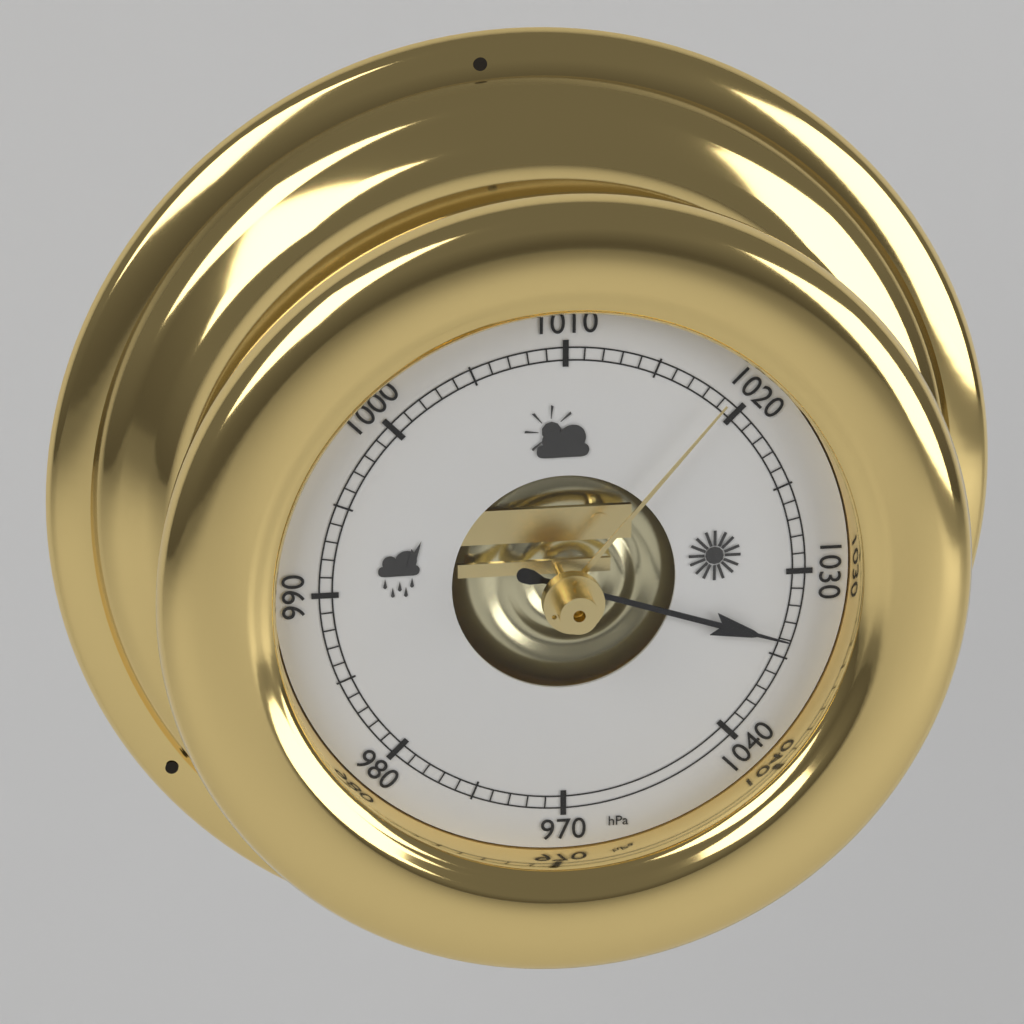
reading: 1034 hPa
